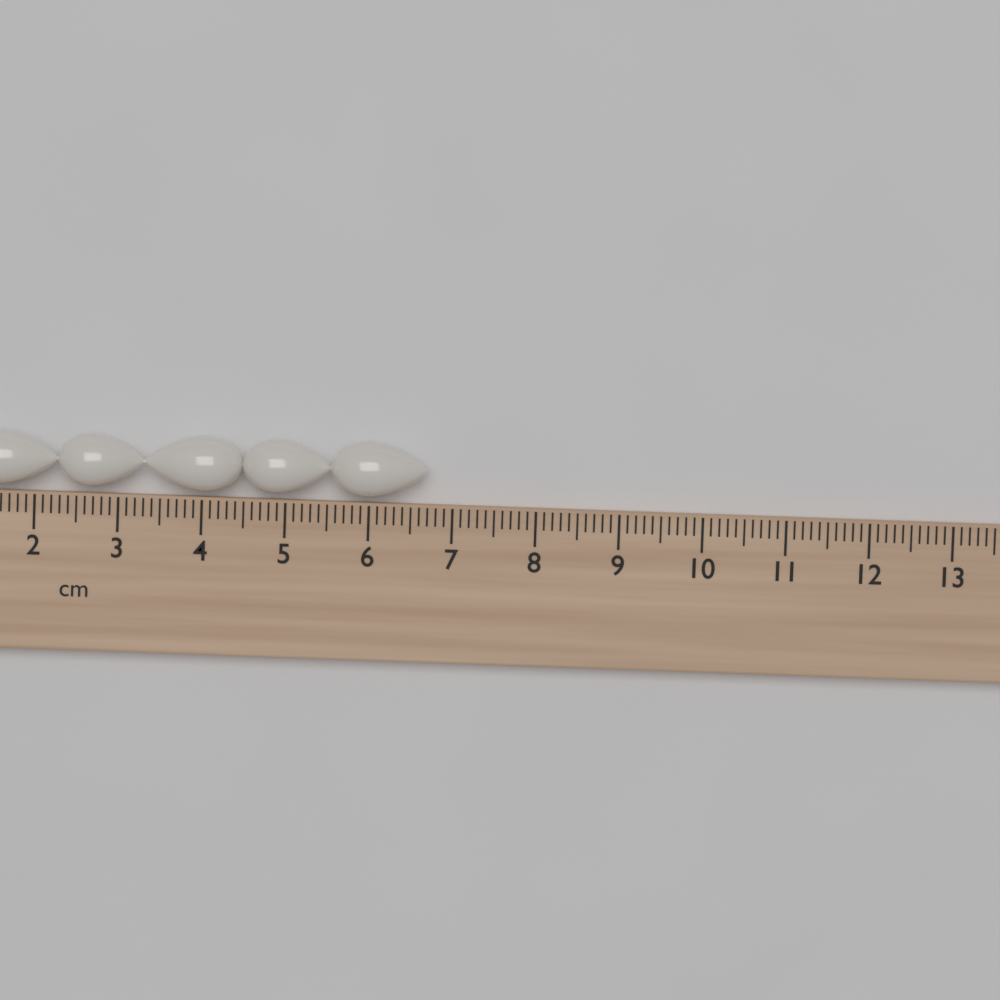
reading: 6.7 cm
